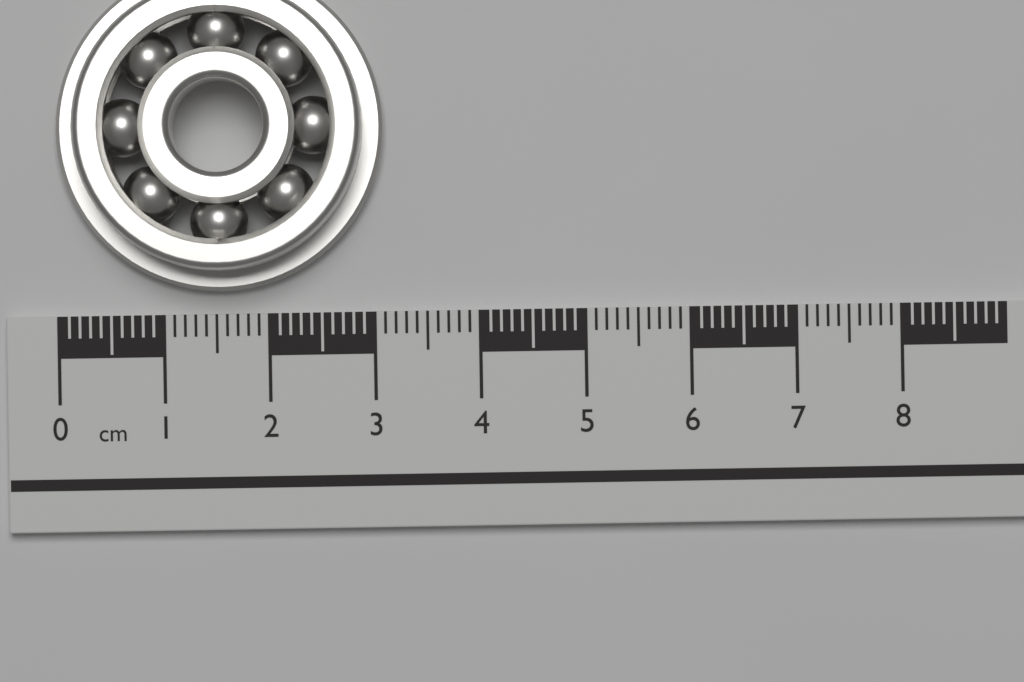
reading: 3.1 cm
